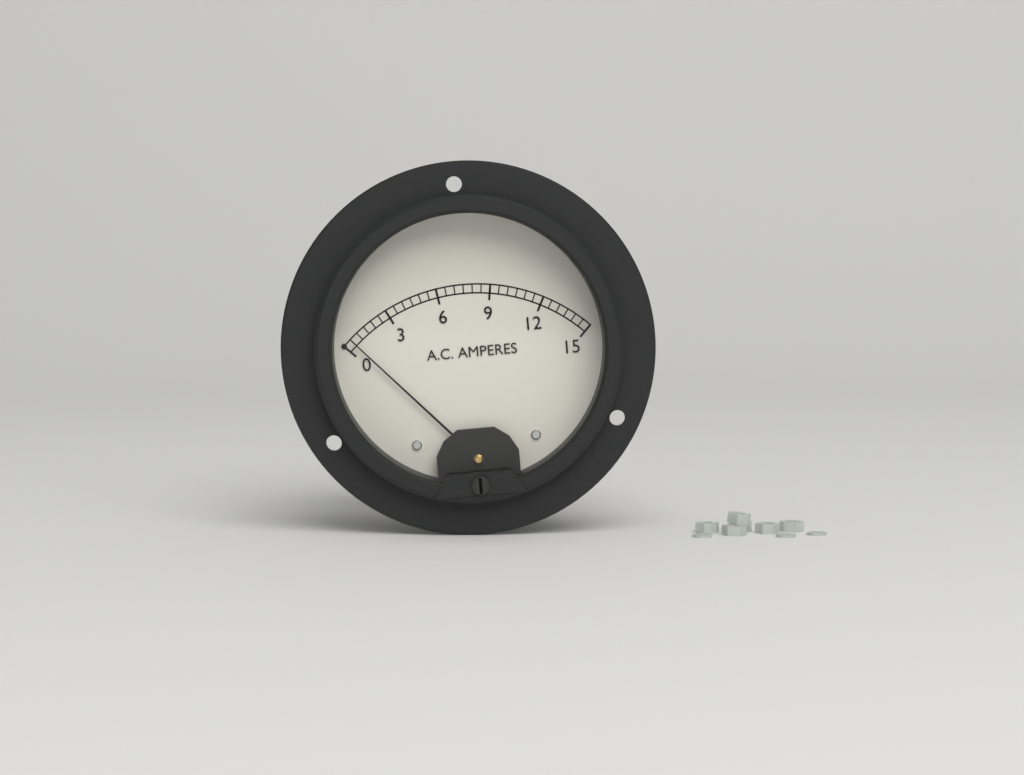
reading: 0.5 A
